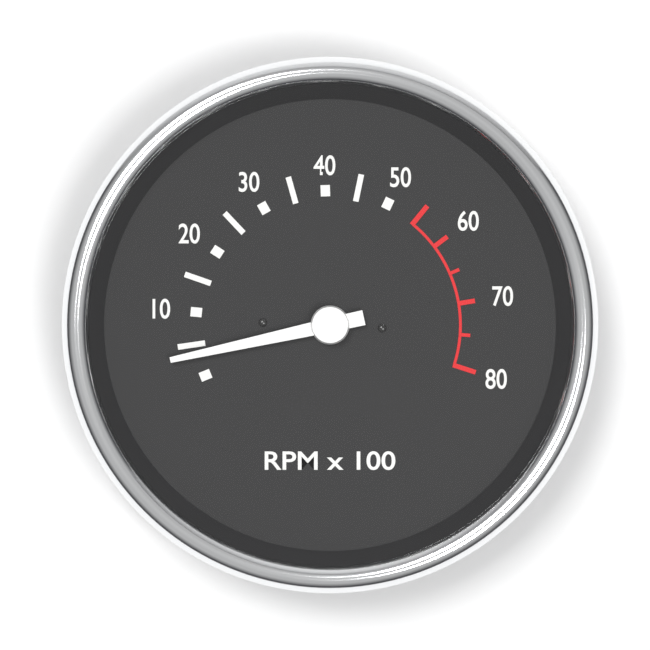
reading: 350 RPM
